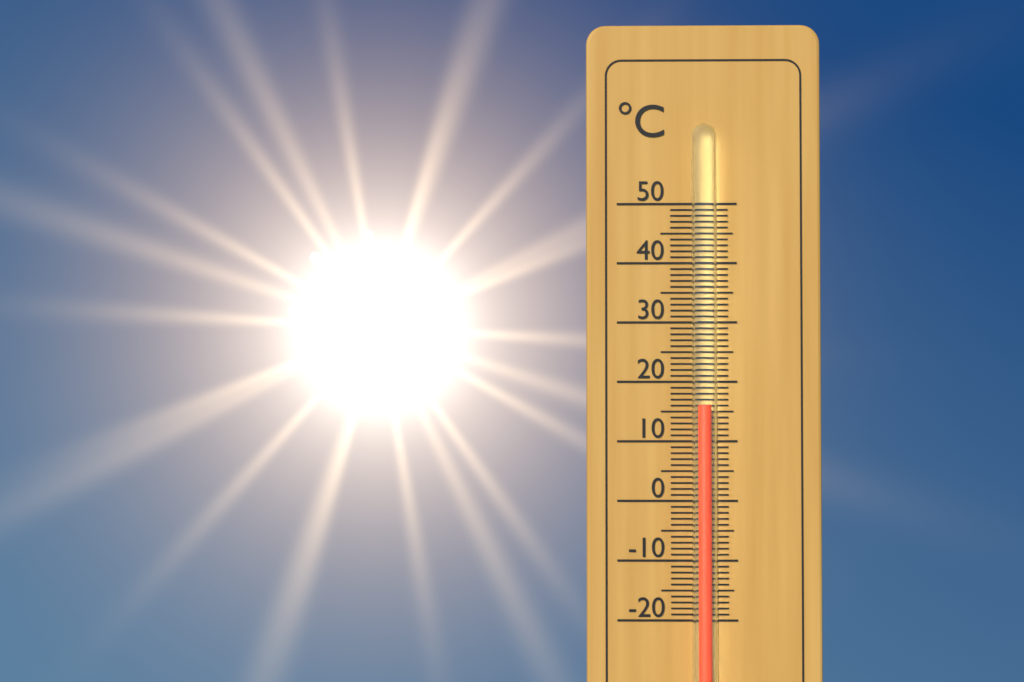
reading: 16 °C
